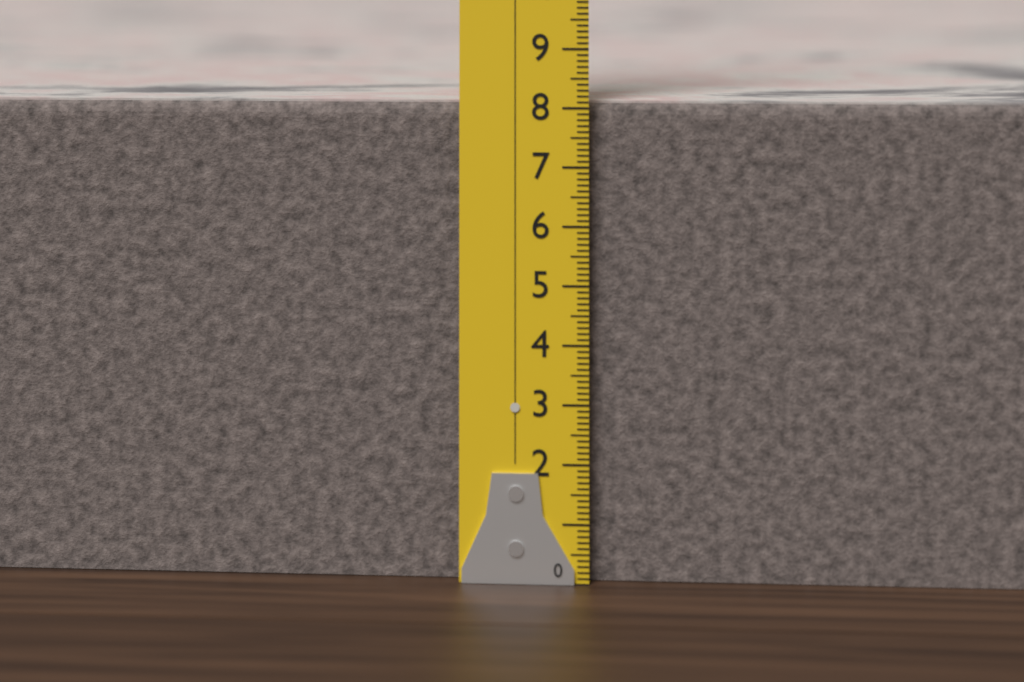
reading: 8.1 (no unit)
